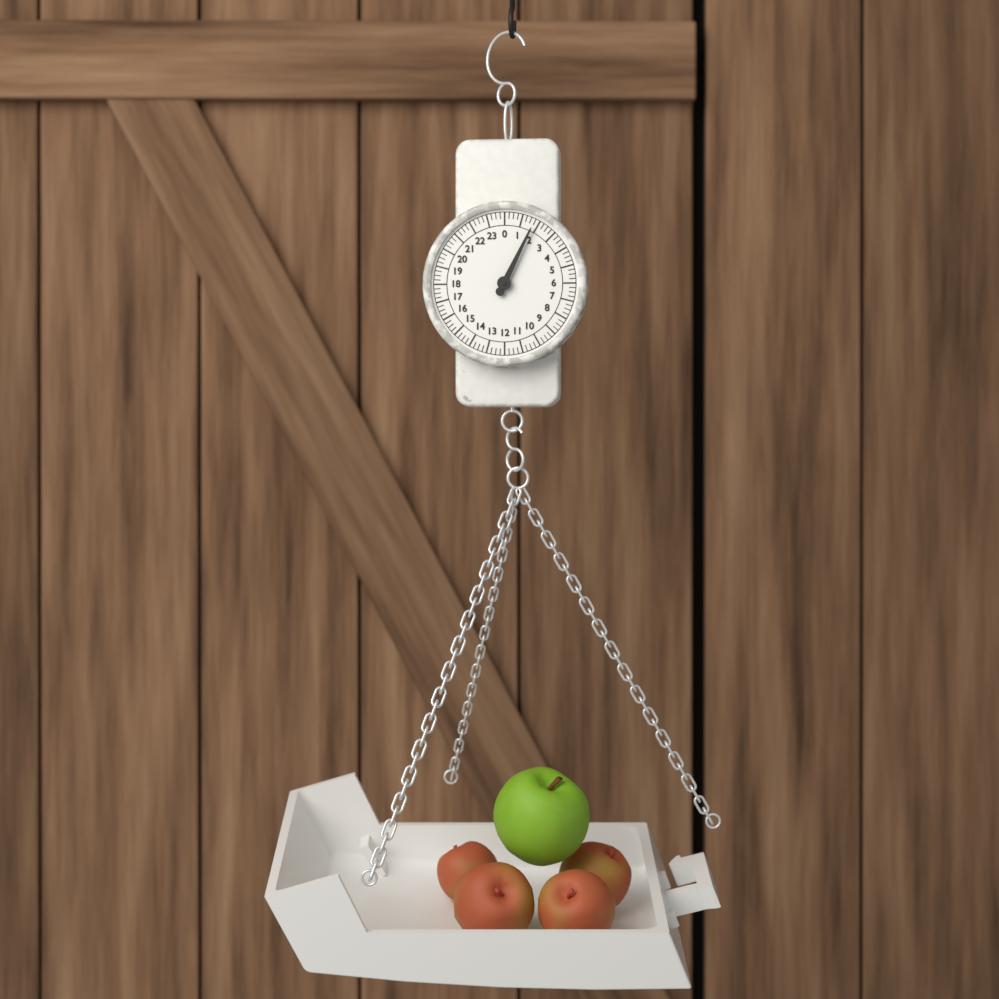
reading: 1.75 (no unit)
